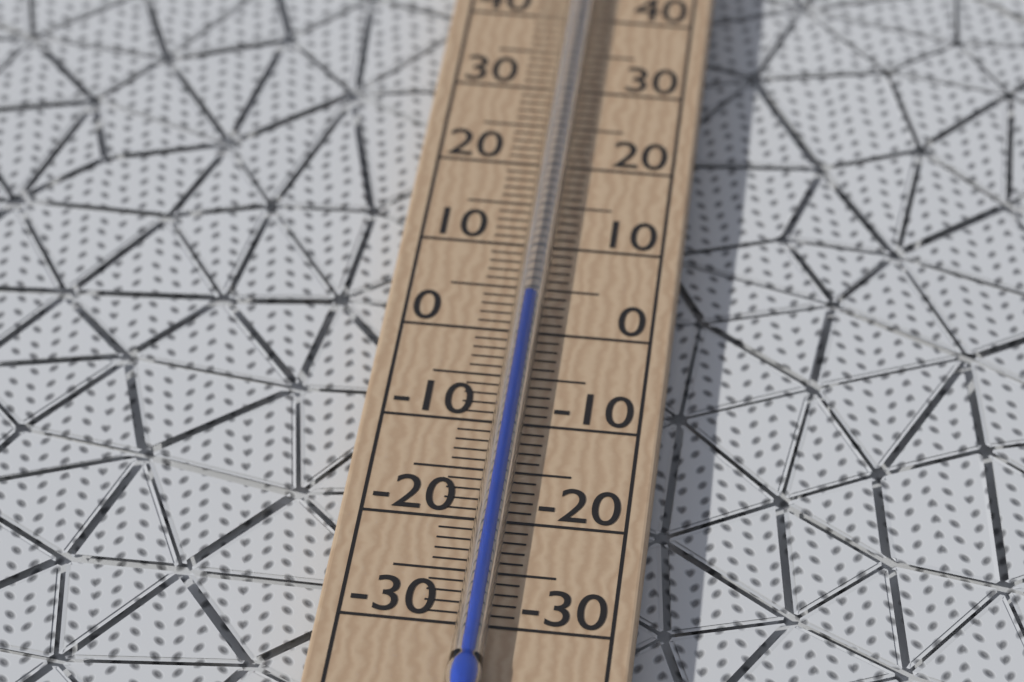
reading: 3 °C
